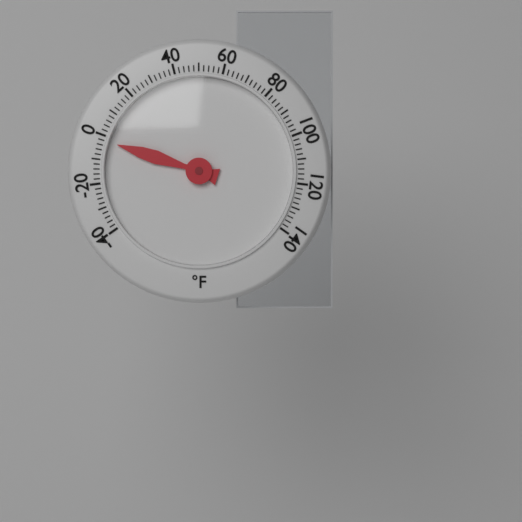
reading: -2 °F
